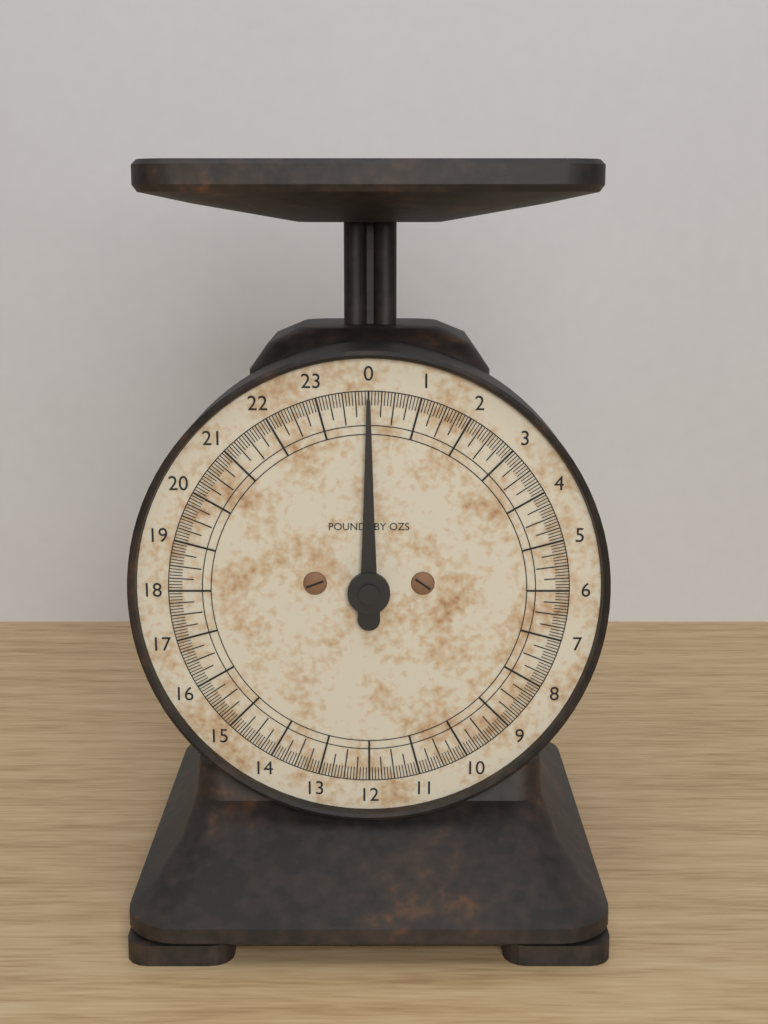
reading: 0.0000 lb
